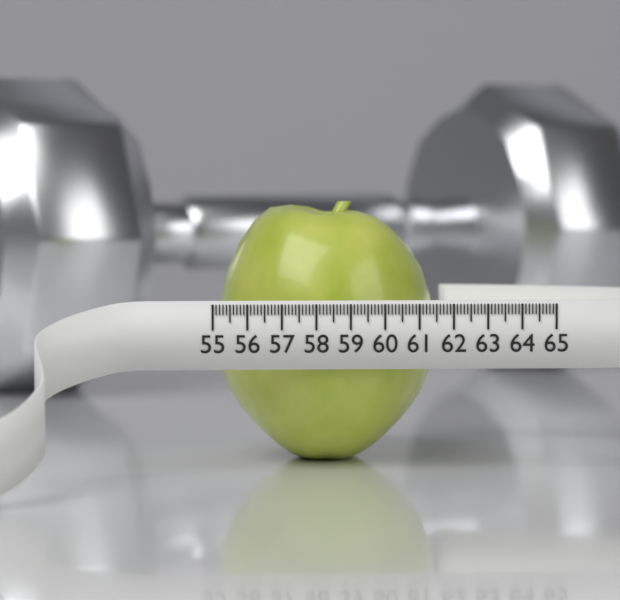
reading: 61.6 (no unit)
